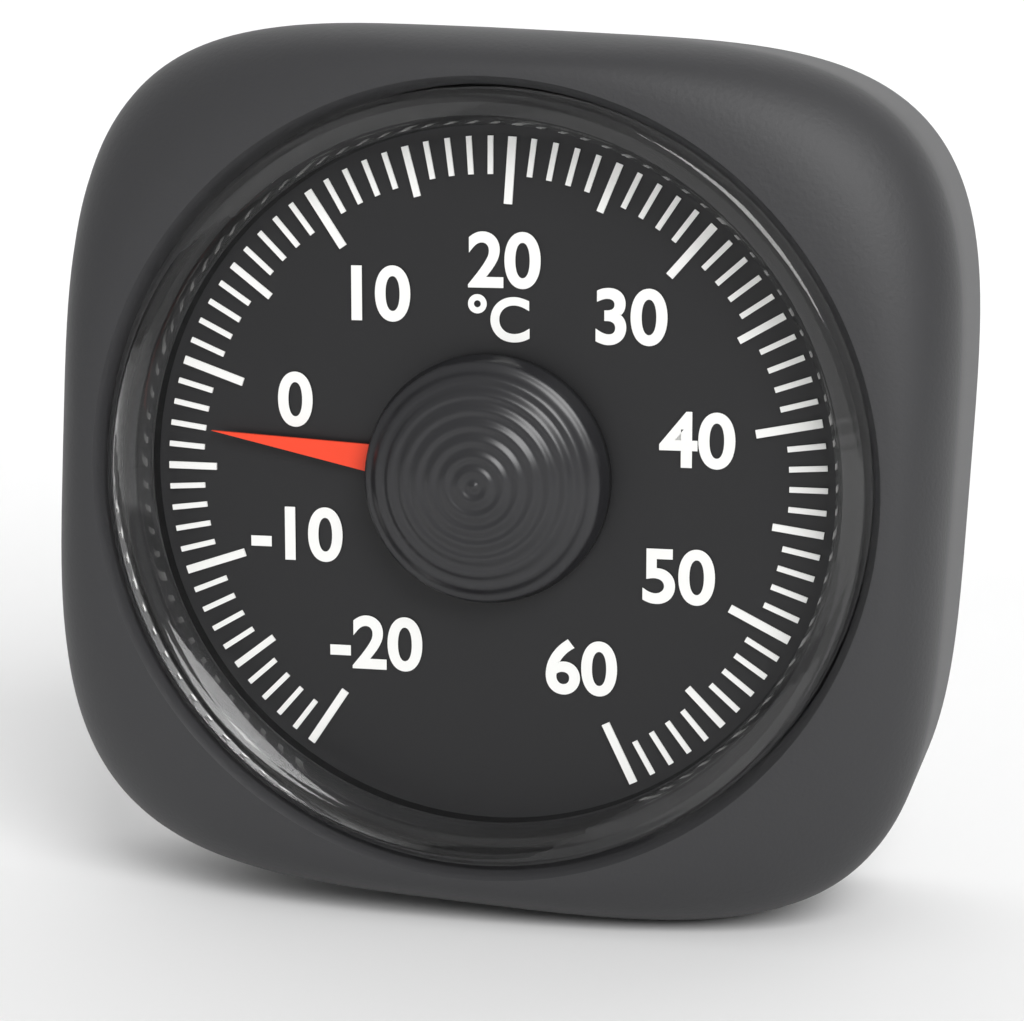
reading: -3 °C
